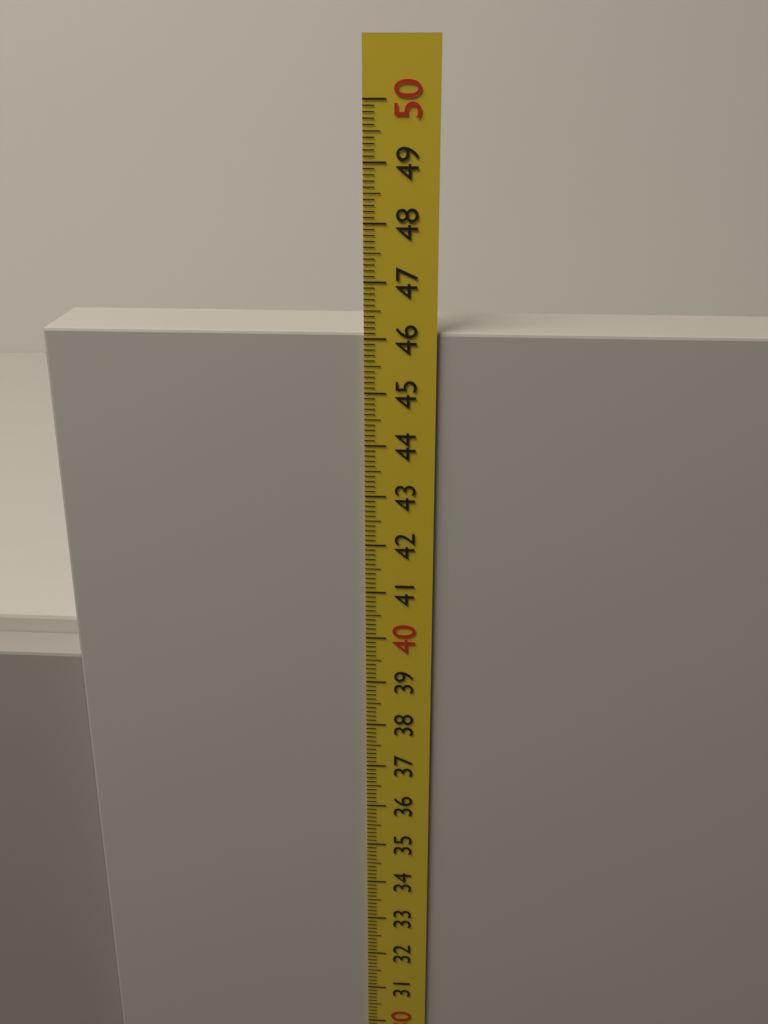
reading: 46.1 cm
